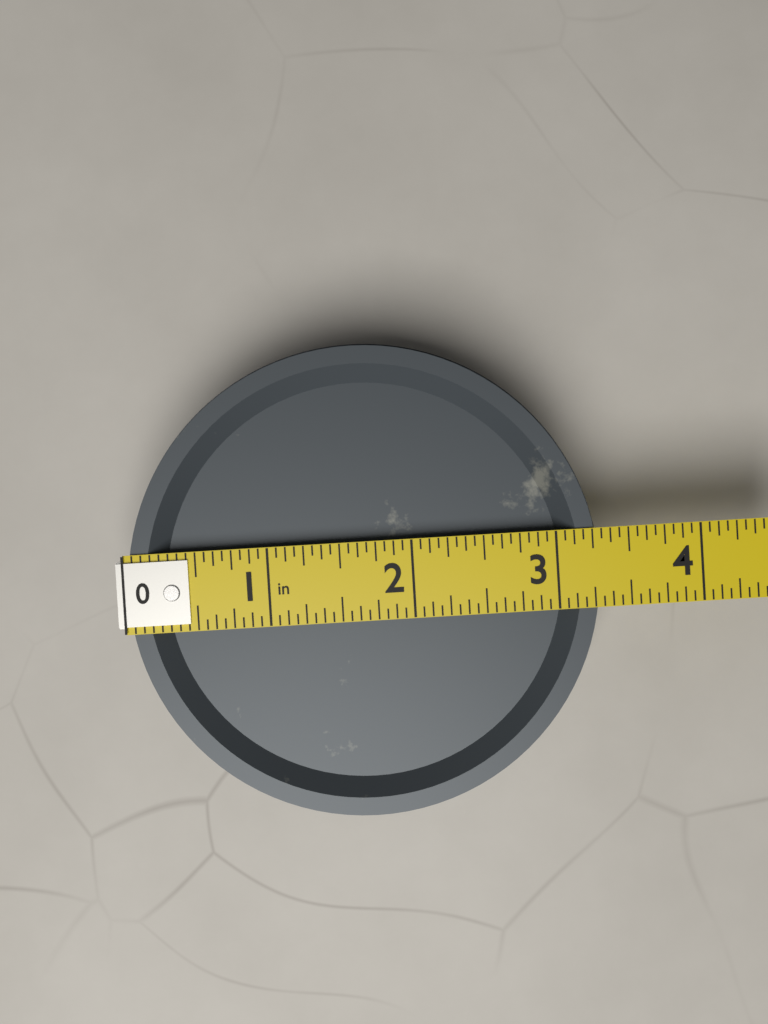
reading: 3.3125 in
